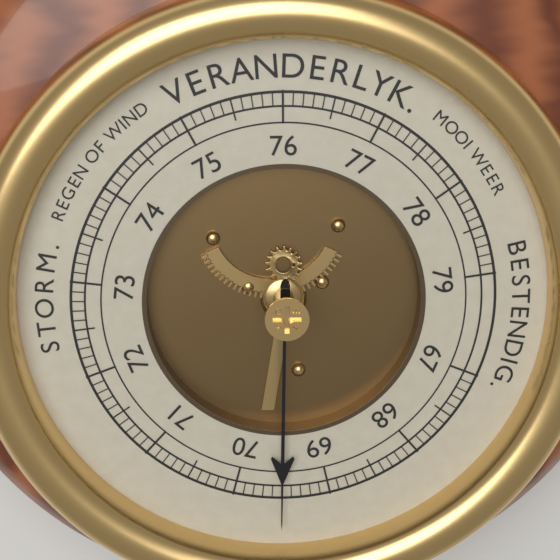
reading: 69.5 (no unit)
